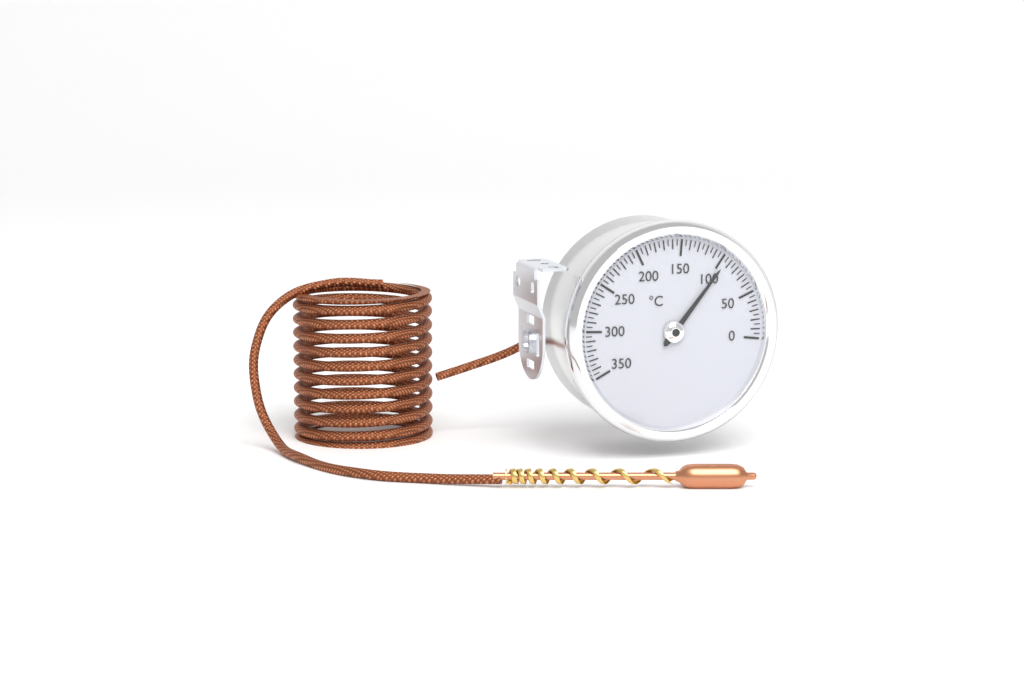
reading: 95 °C
